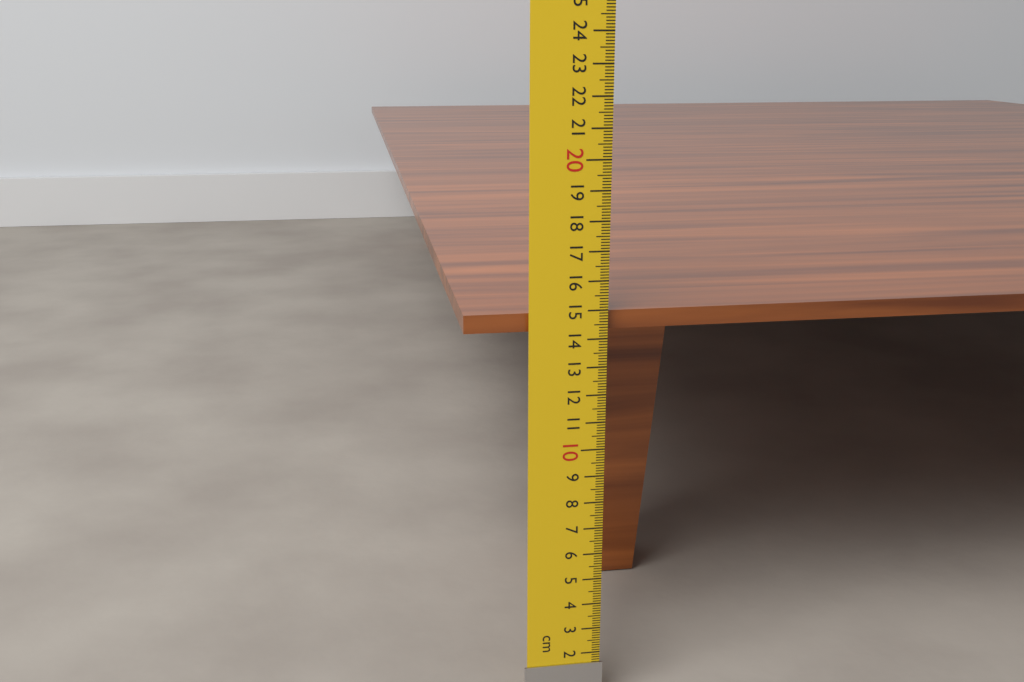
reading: 14.9 cm
